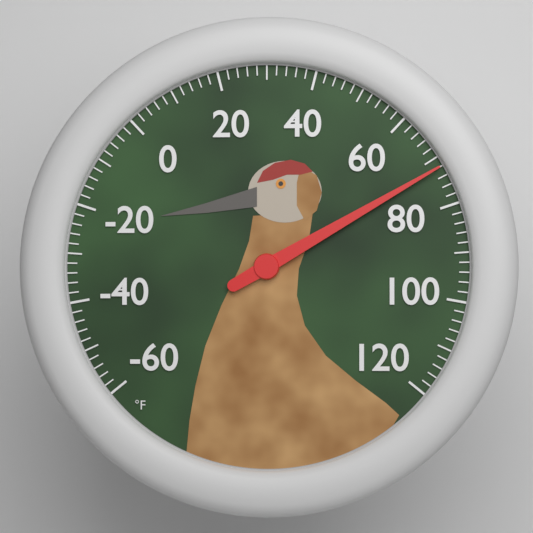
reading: 72 °F
